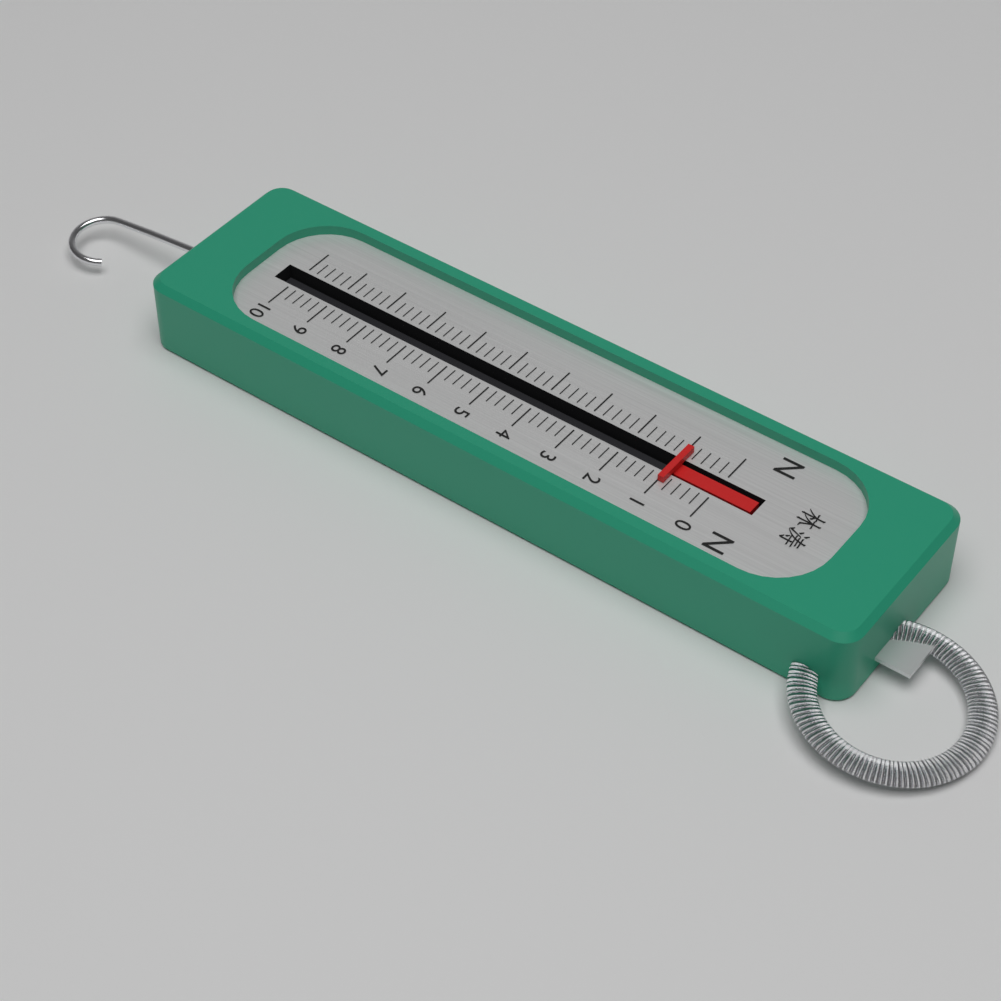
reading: 1.0 N
